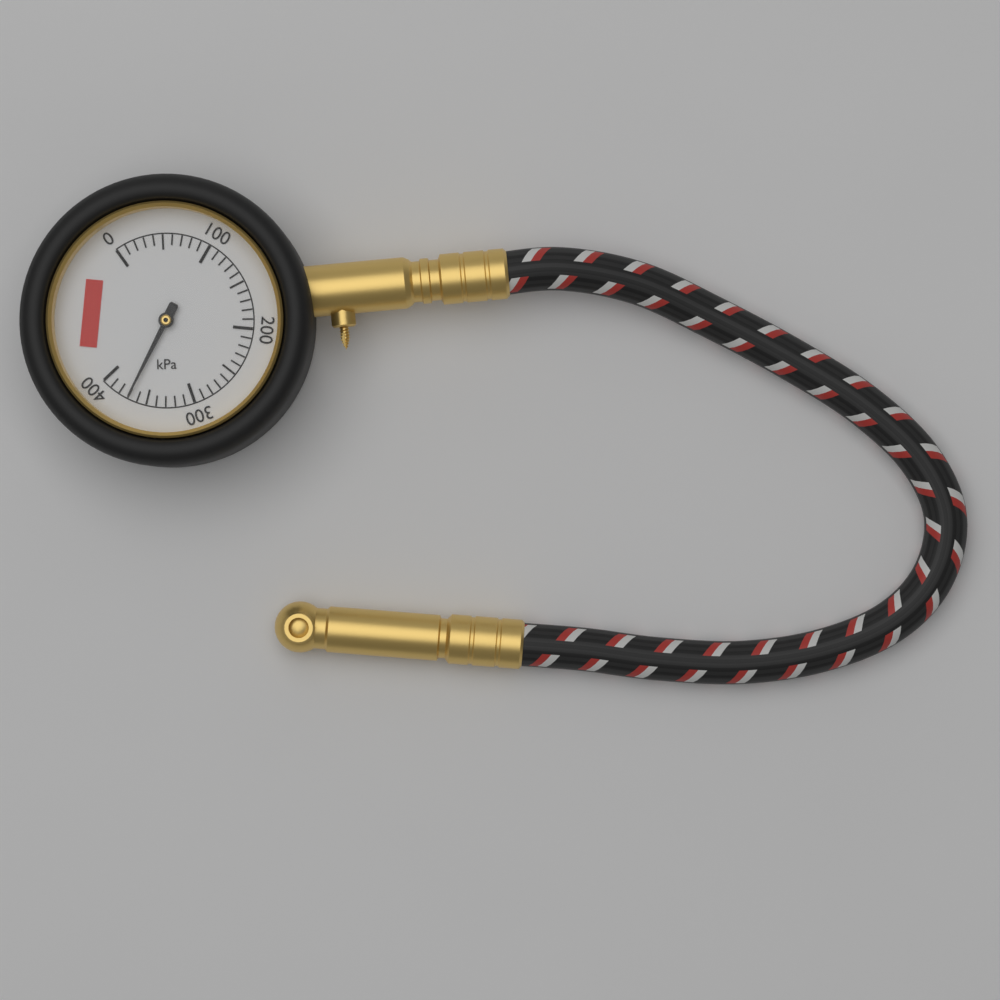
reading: 370 kPa
